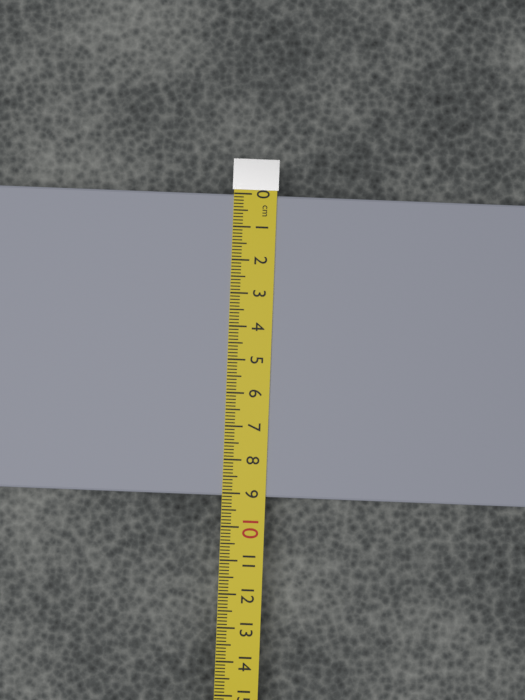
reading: 9.1 cm
